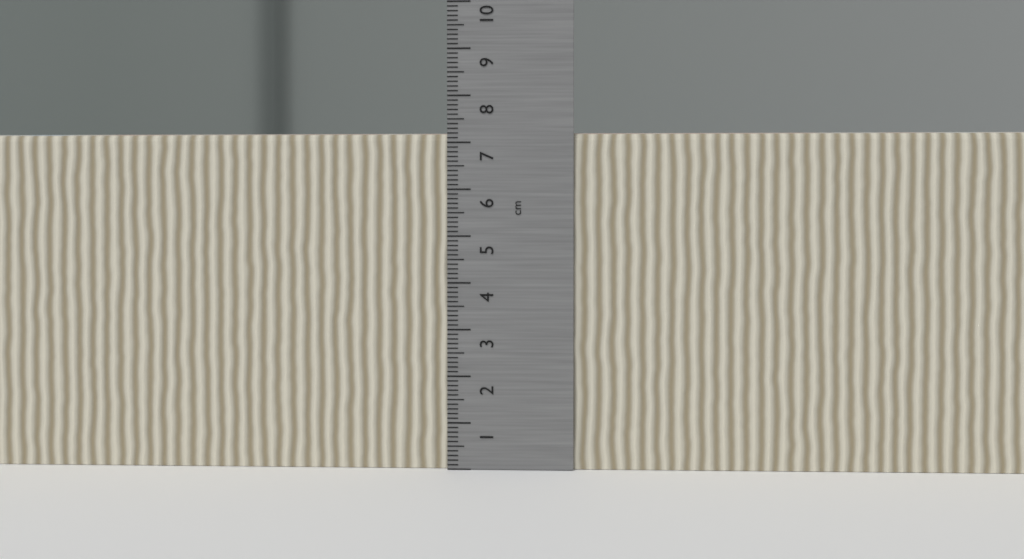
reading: 7.2 cm
